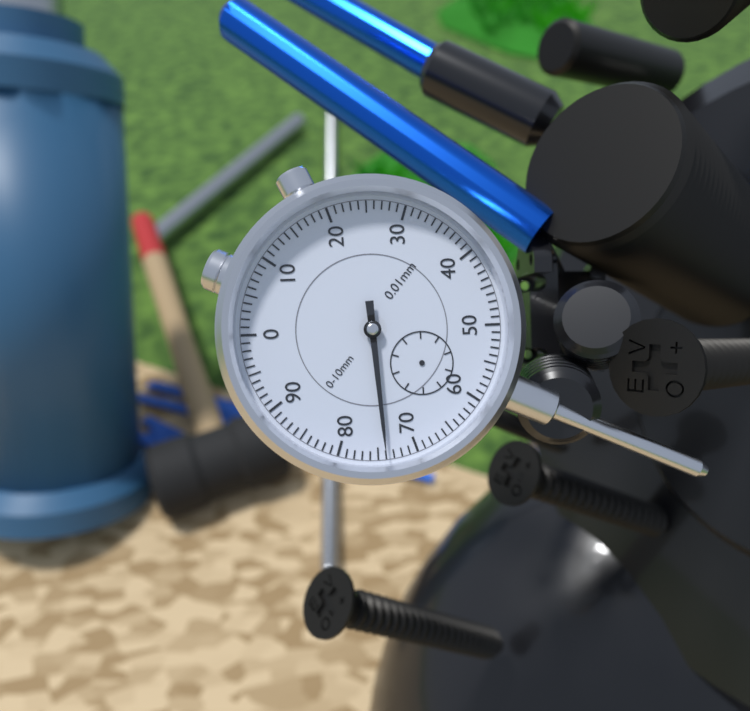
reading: 0.74 mm
